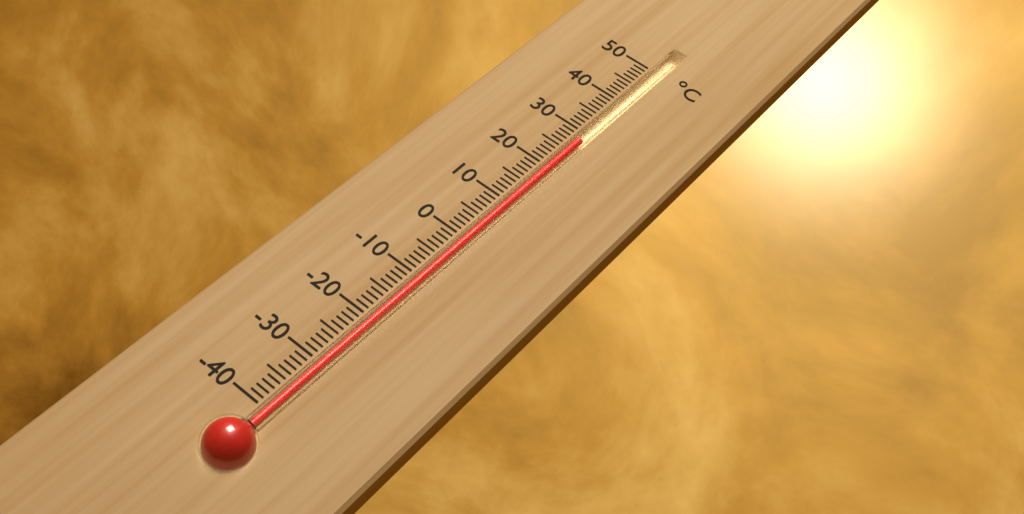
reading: 28 °C
